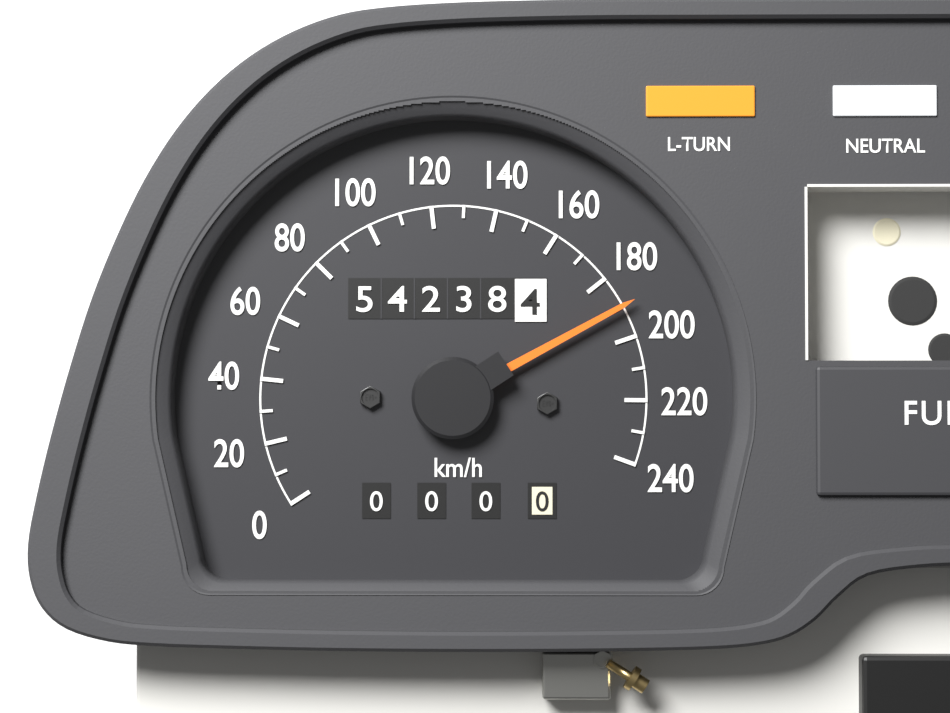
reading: 190 km/h
